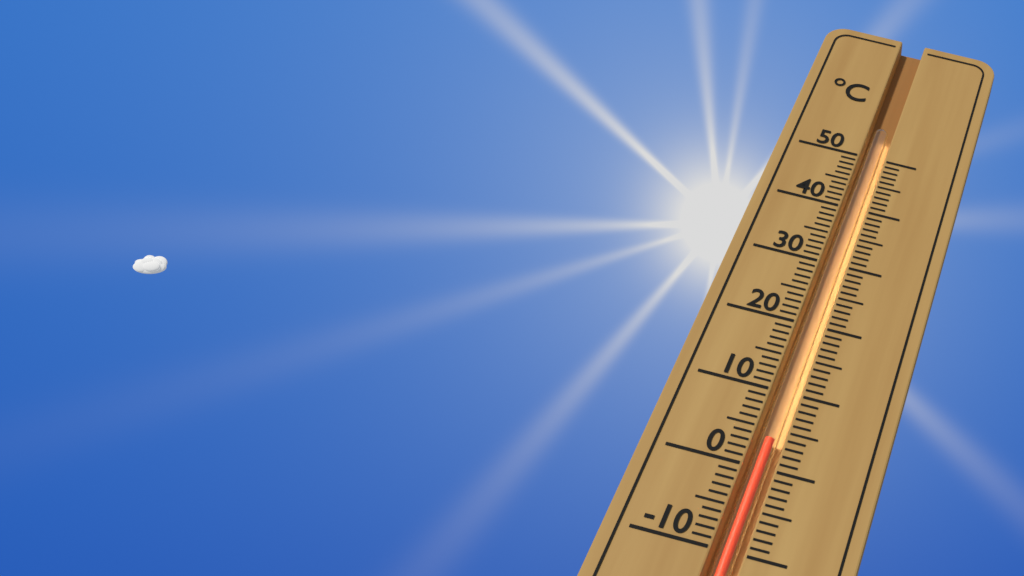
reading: 4 °C
